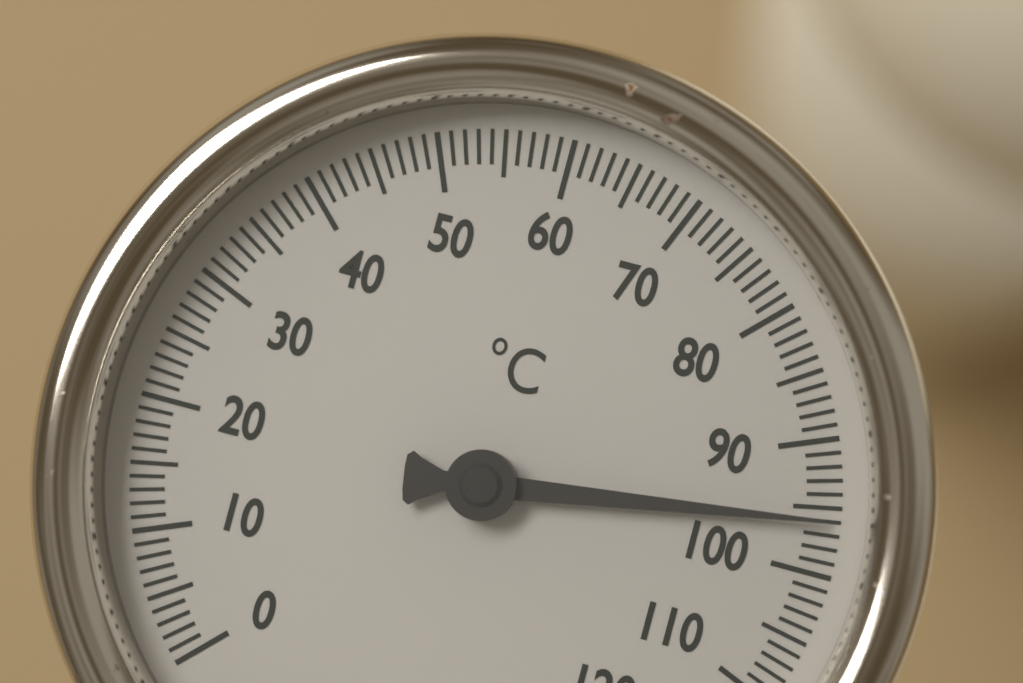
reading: 96 °C
